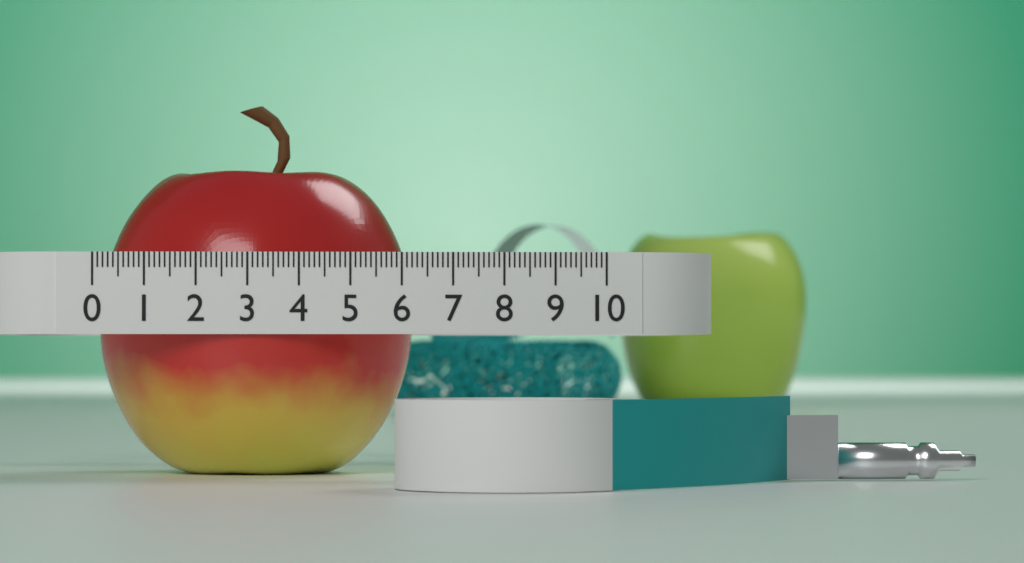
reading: 6.3 (no unit)
